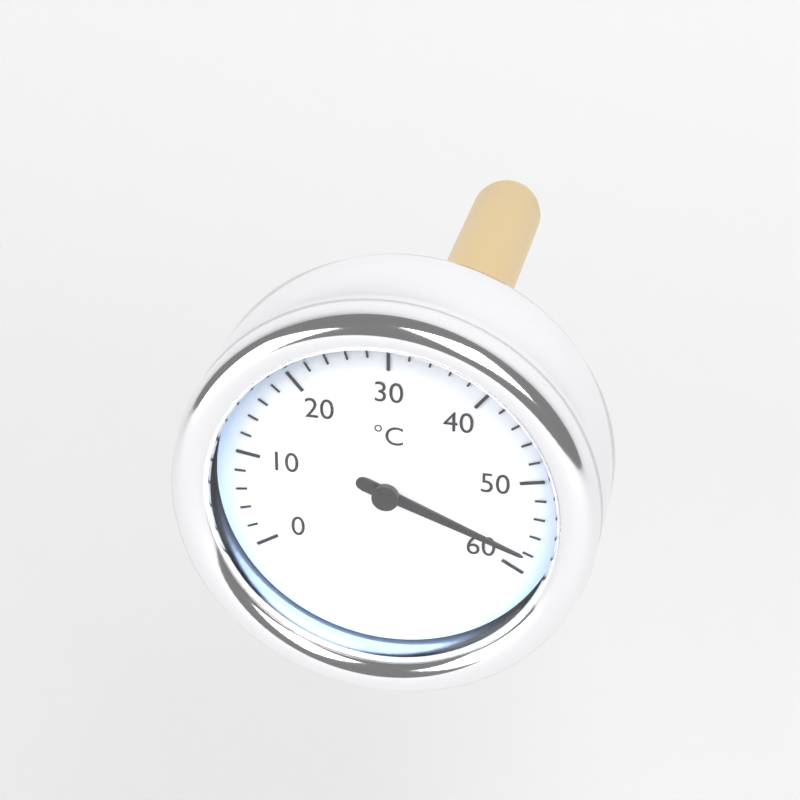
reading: 58 °C
